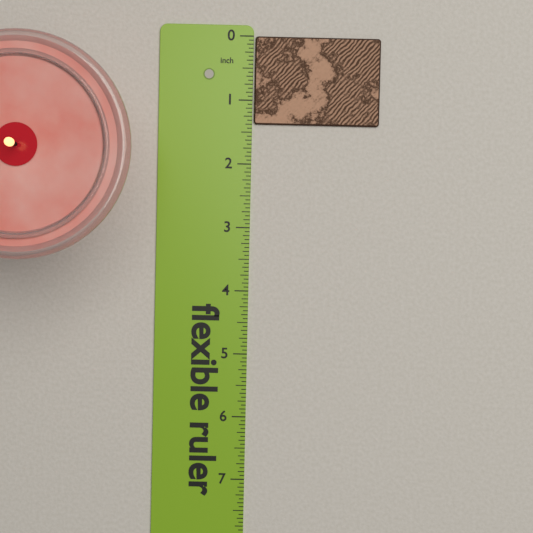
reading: 1.3750 in
